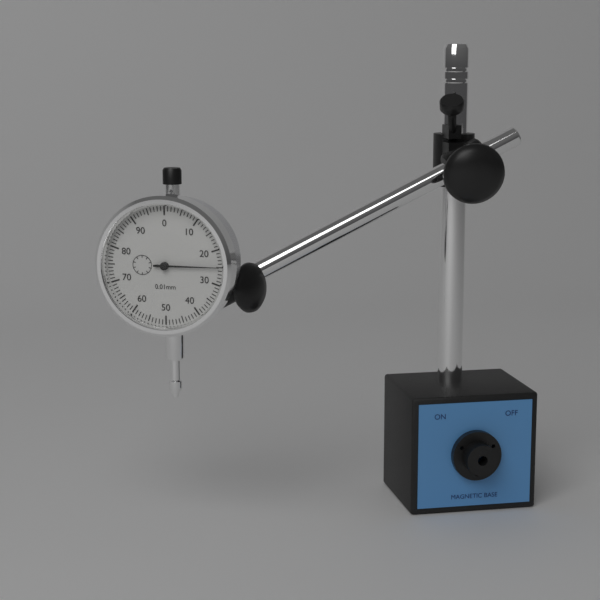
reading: 0.25 mm
